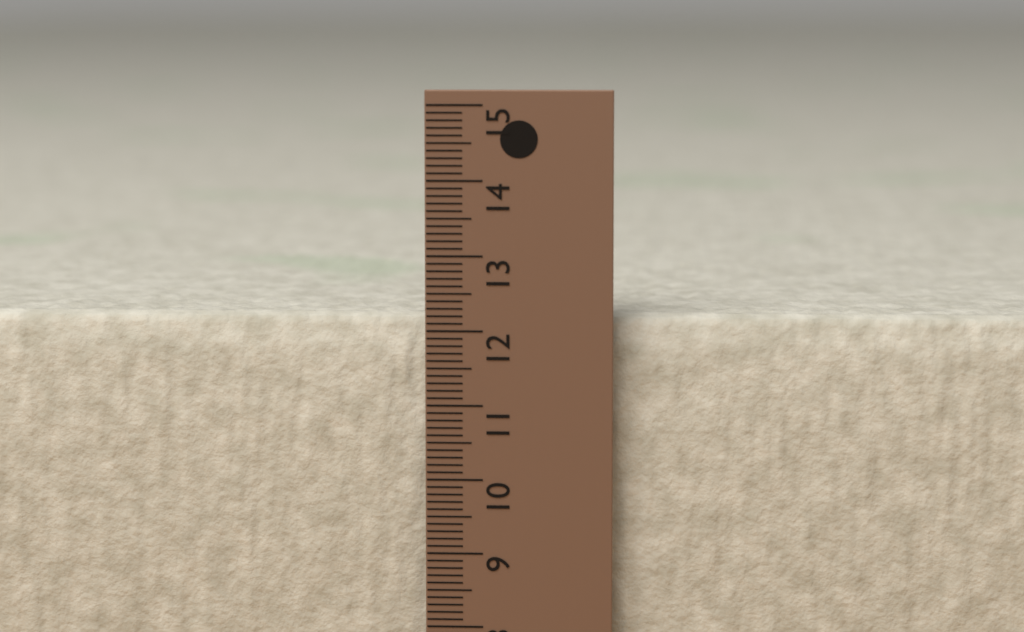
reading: 12.2 cm
